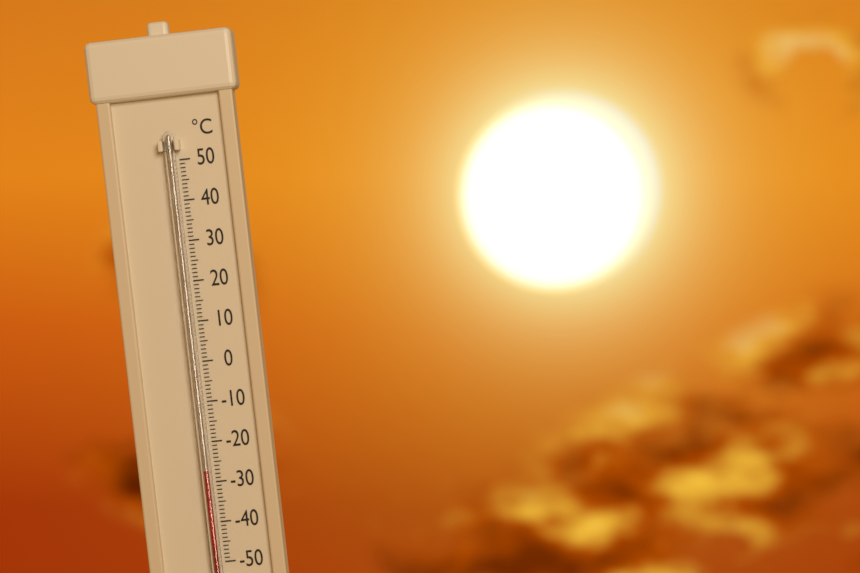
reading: -27 °C
